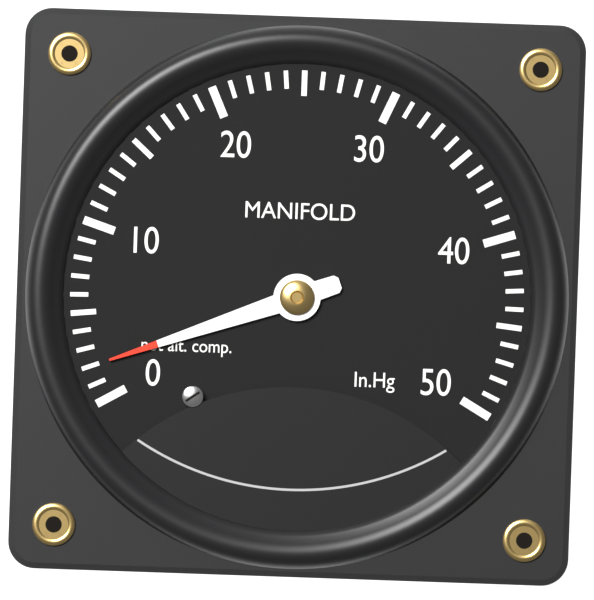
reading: 2 inHg
